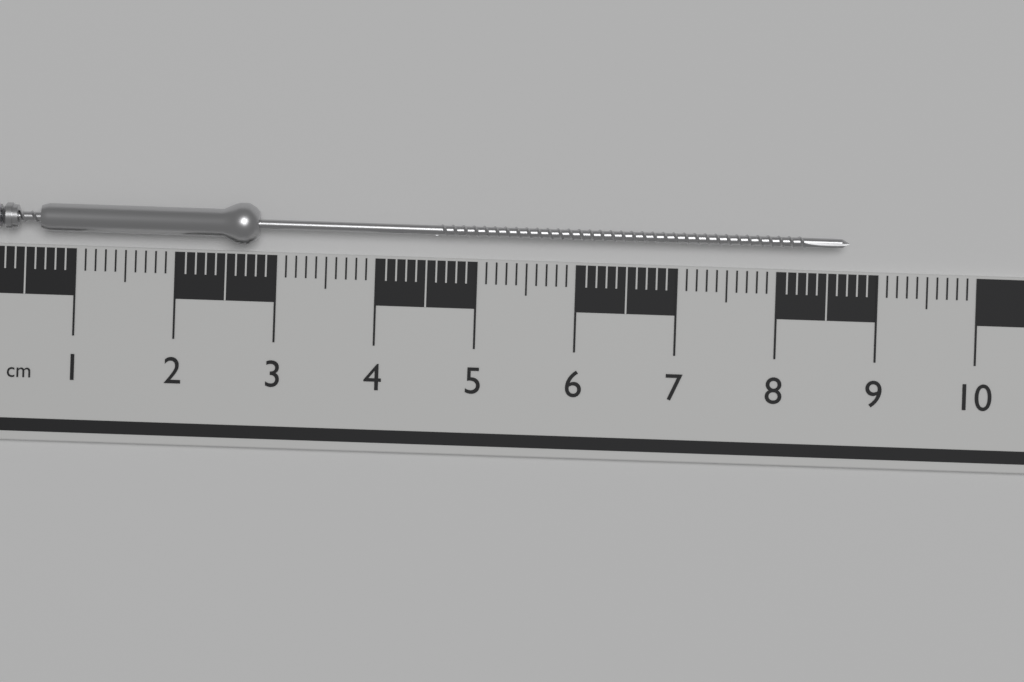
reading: 8.7 cm
